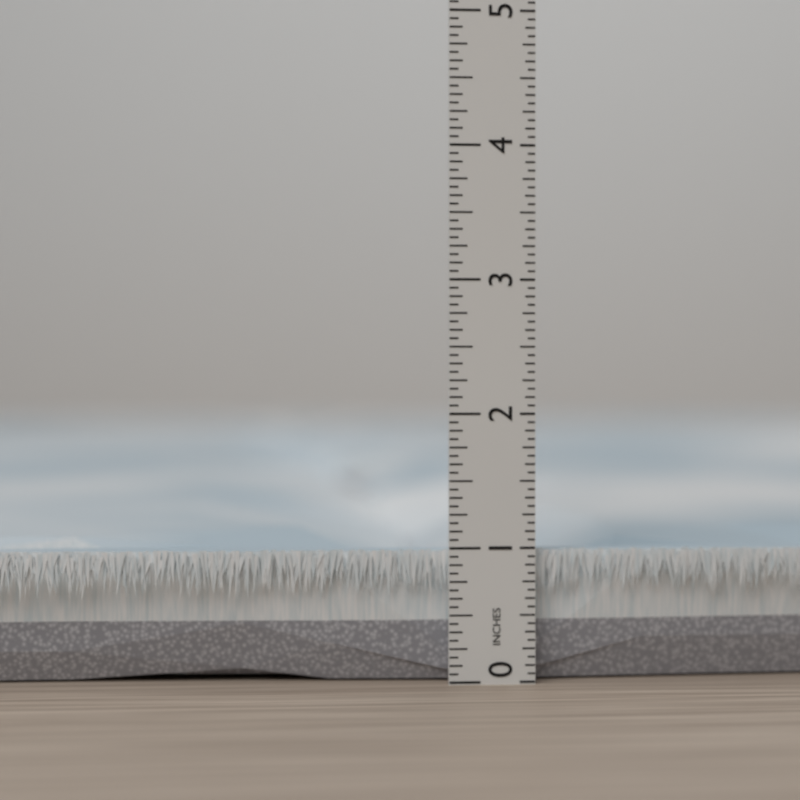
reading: 1.0000 in
